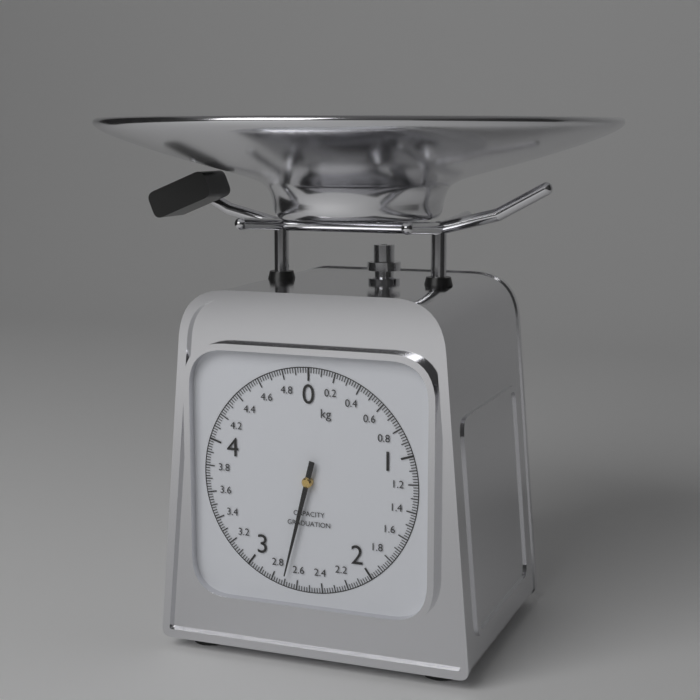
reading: 2.70 kg
